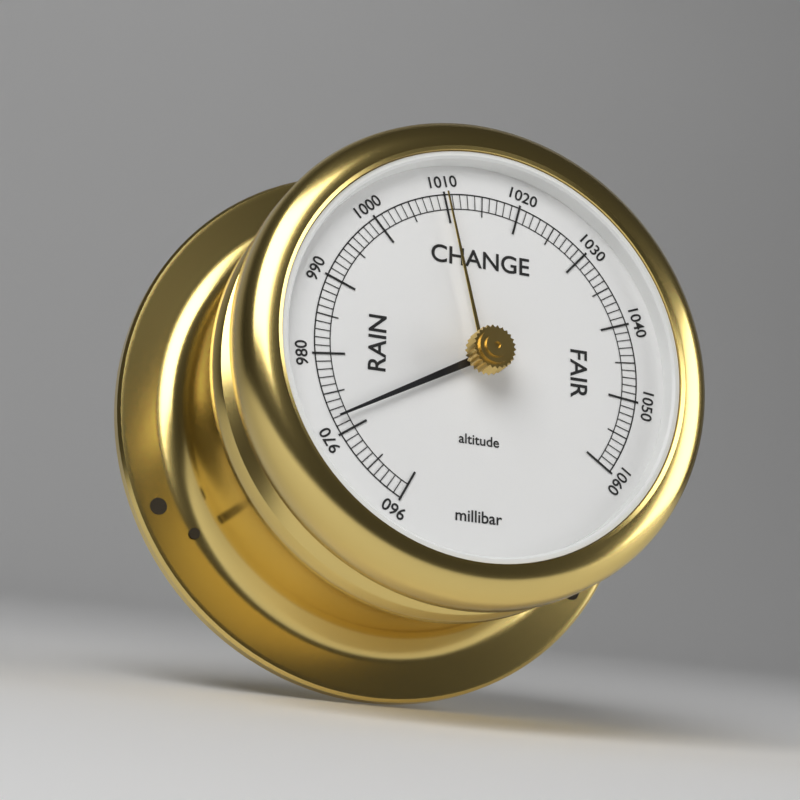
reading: 972 millibar
